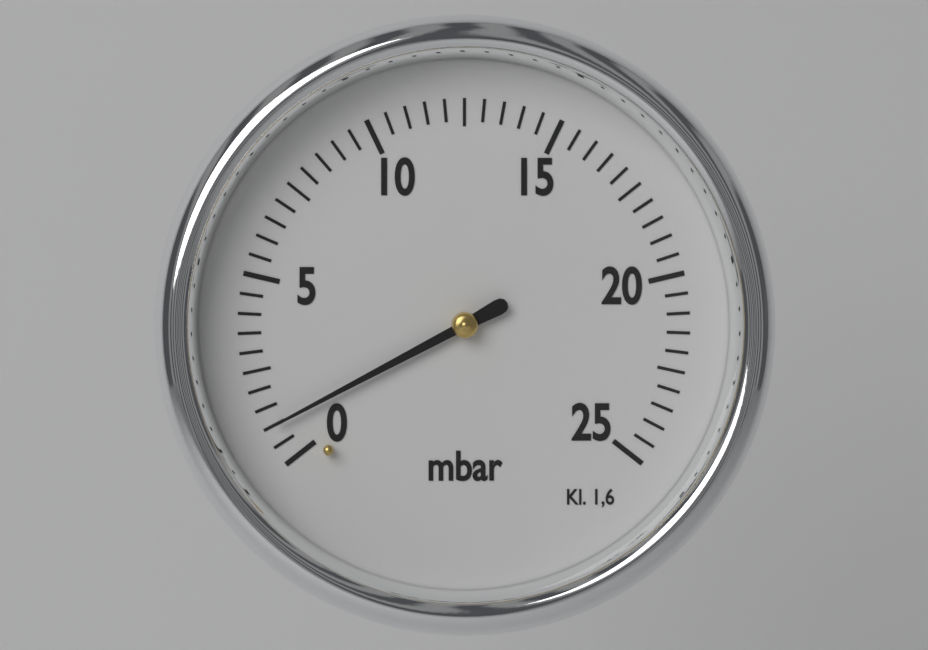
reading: 1.0 mbar
